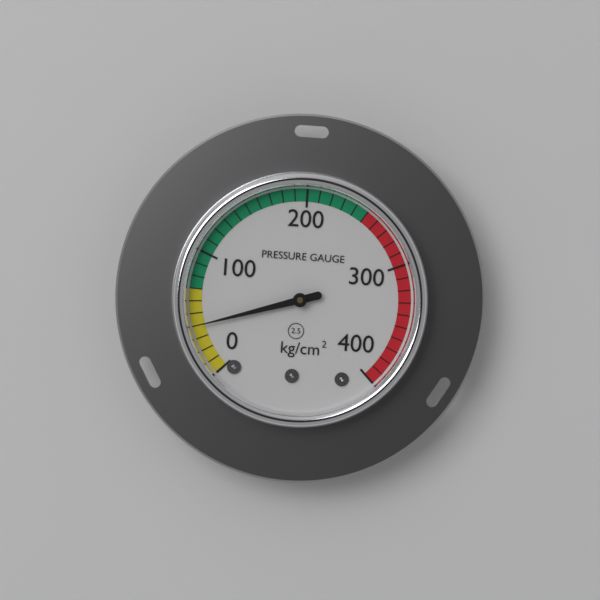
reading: 40 kg/cm²
